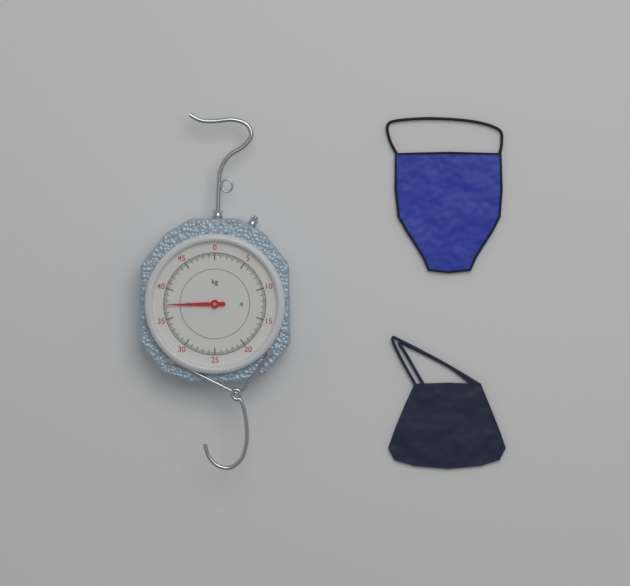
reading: 37.4 kg
